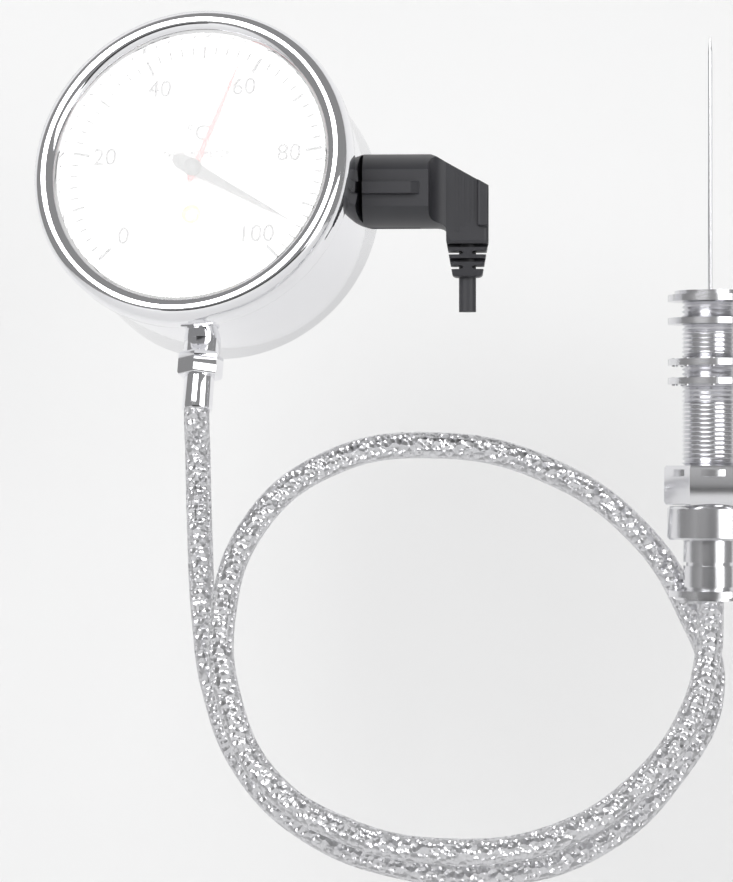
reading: 94 °C
